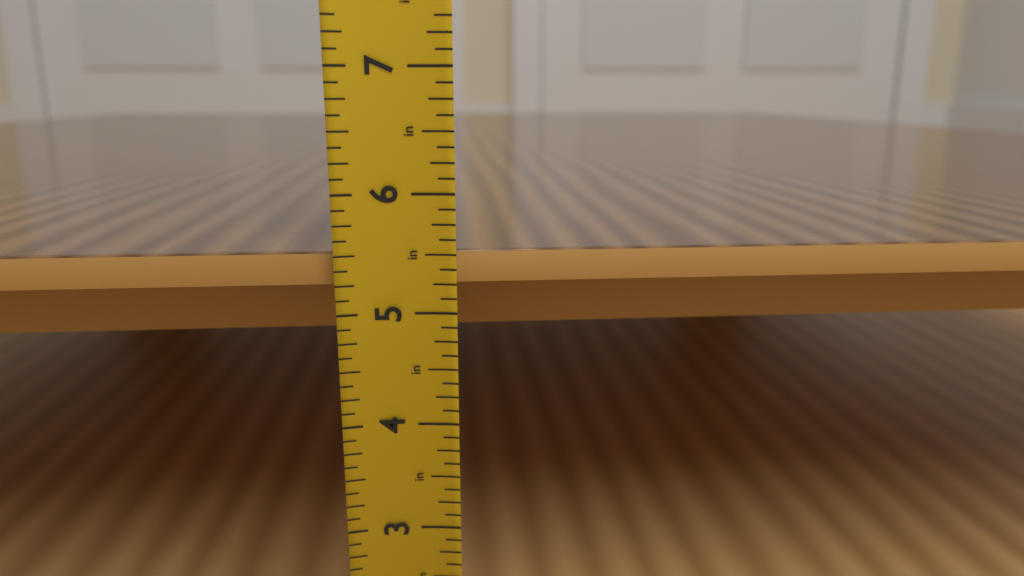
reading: 5.500 in
